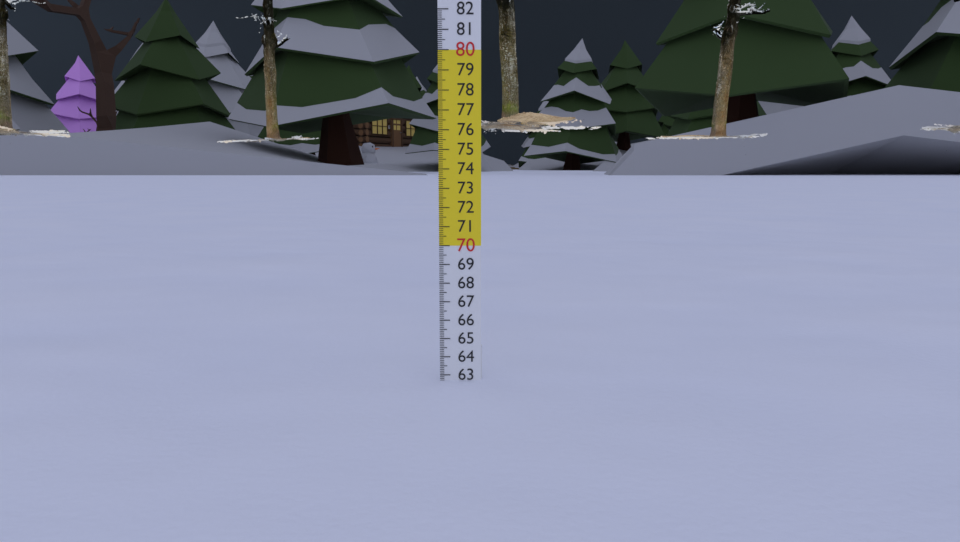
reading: 62.7 cm
